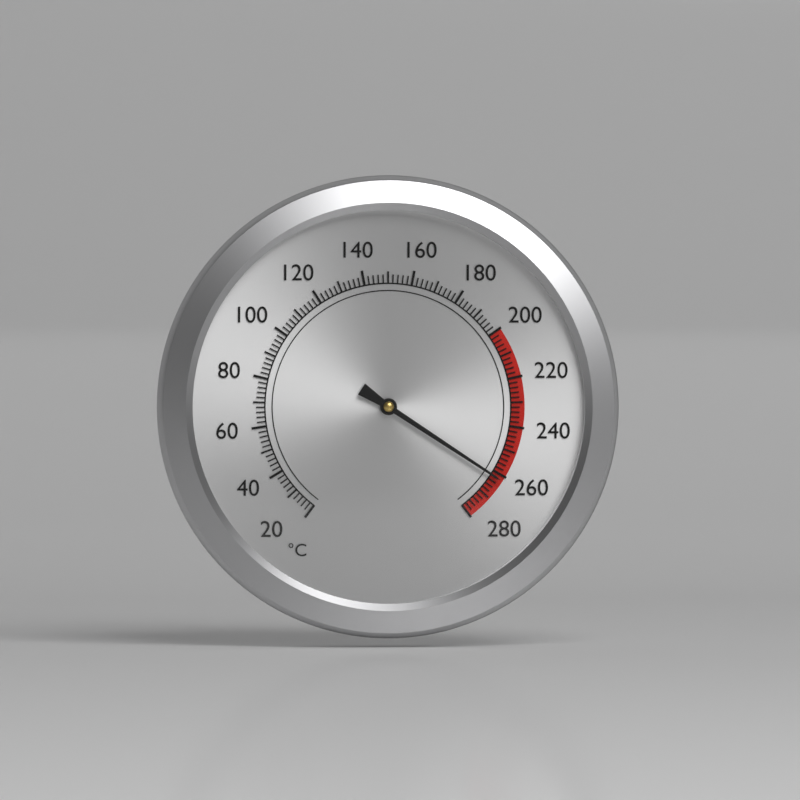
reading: 262 °C
